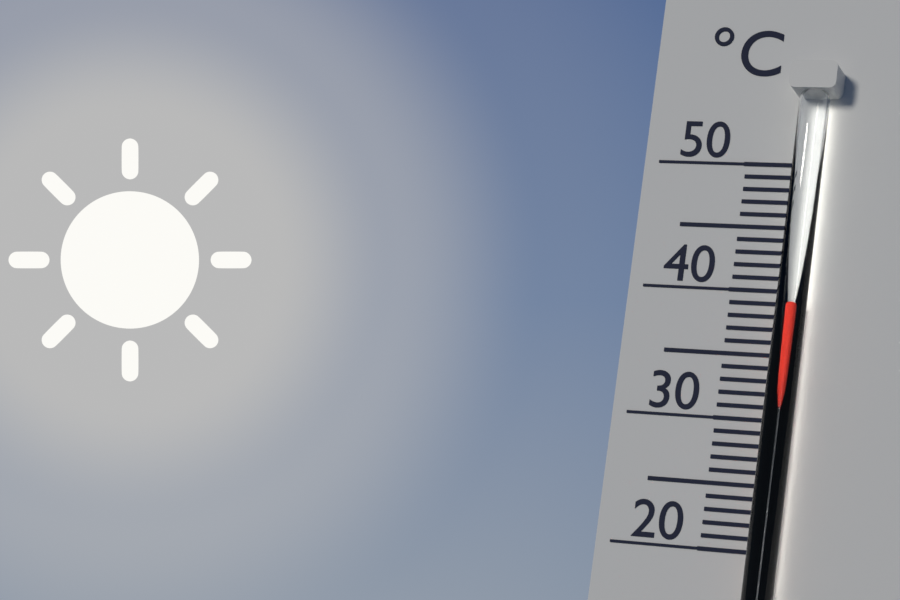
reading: 39 °C
